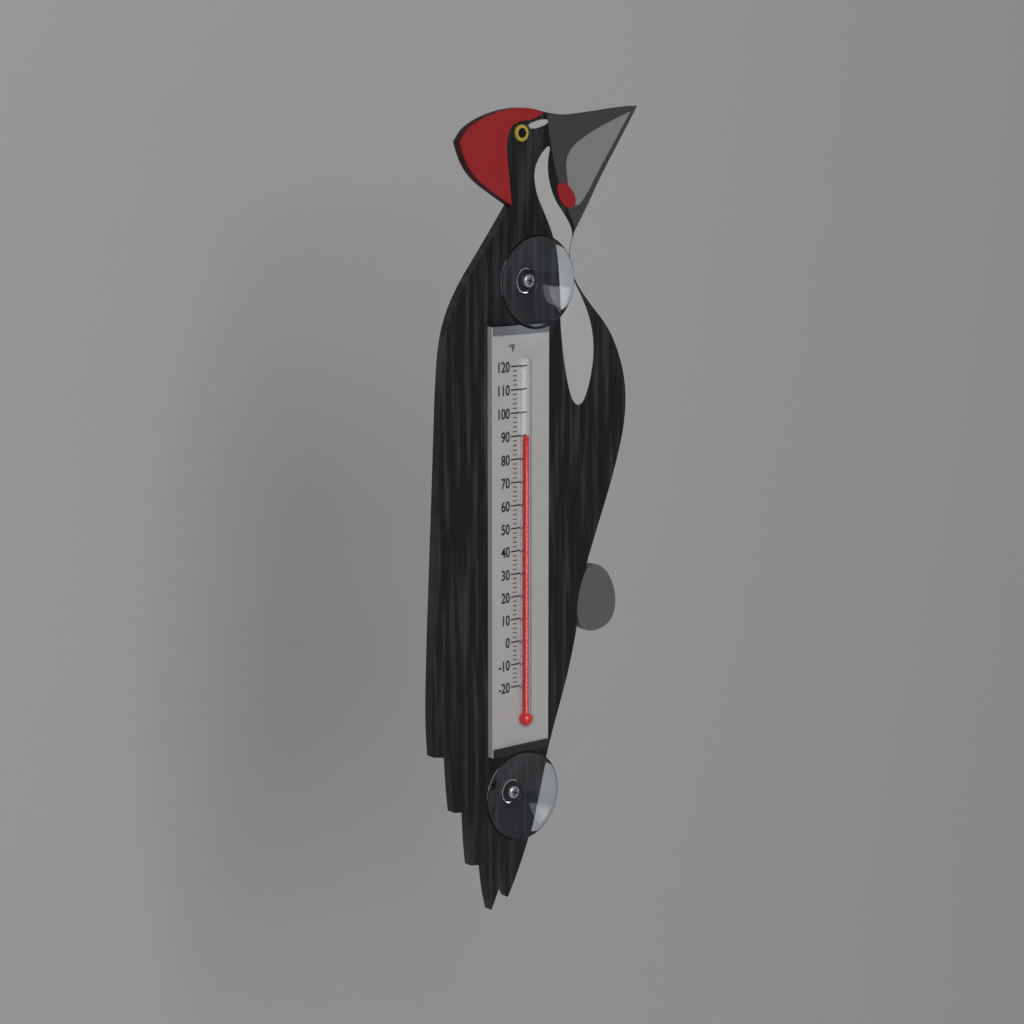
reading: 90 °F
